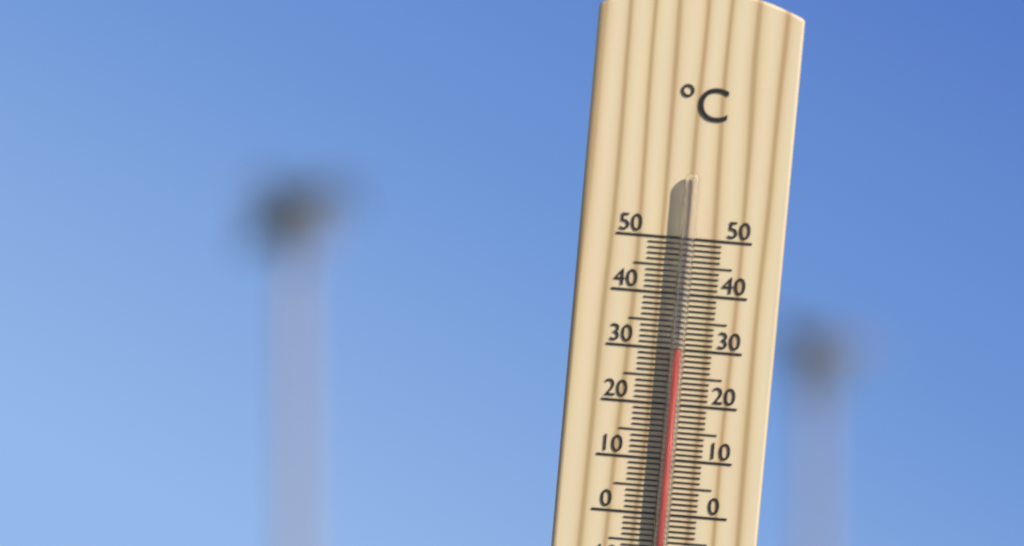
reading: 30 °C
